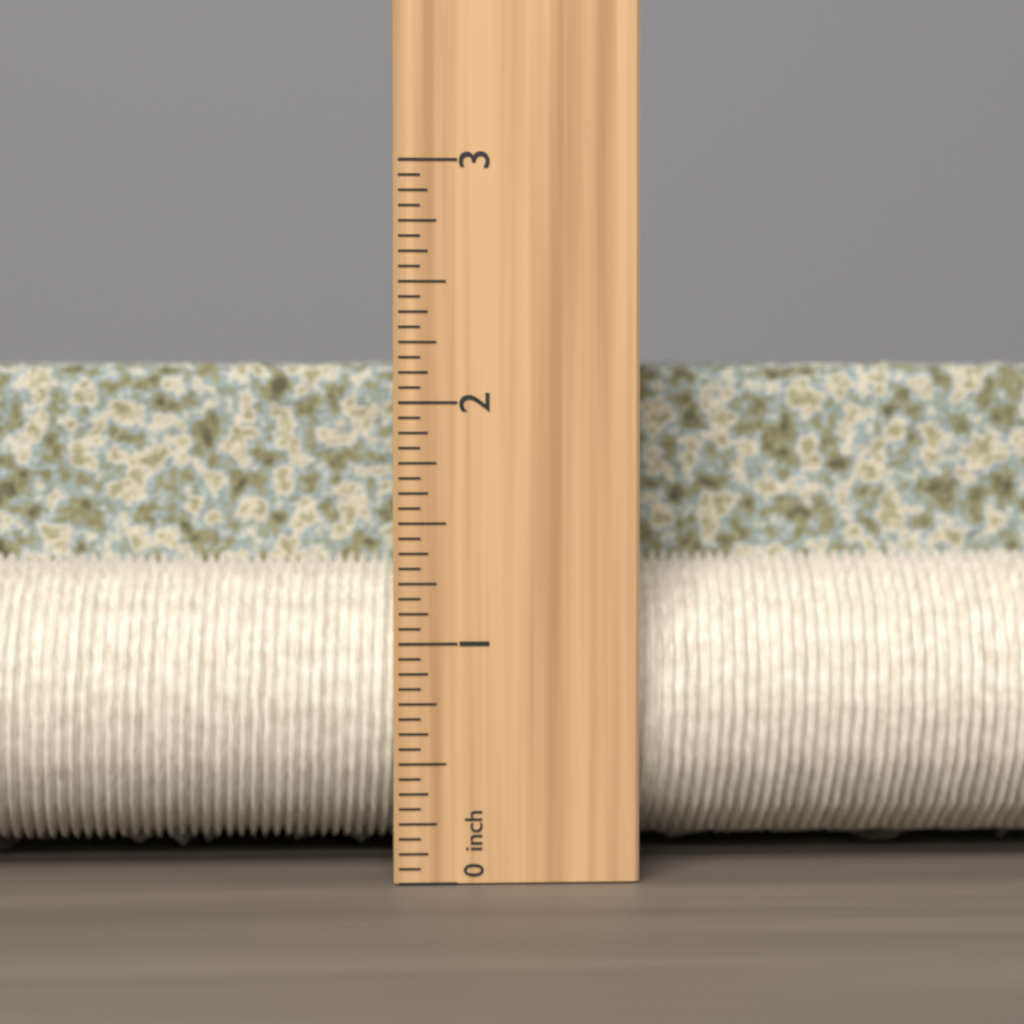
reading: 2.1875 inch
